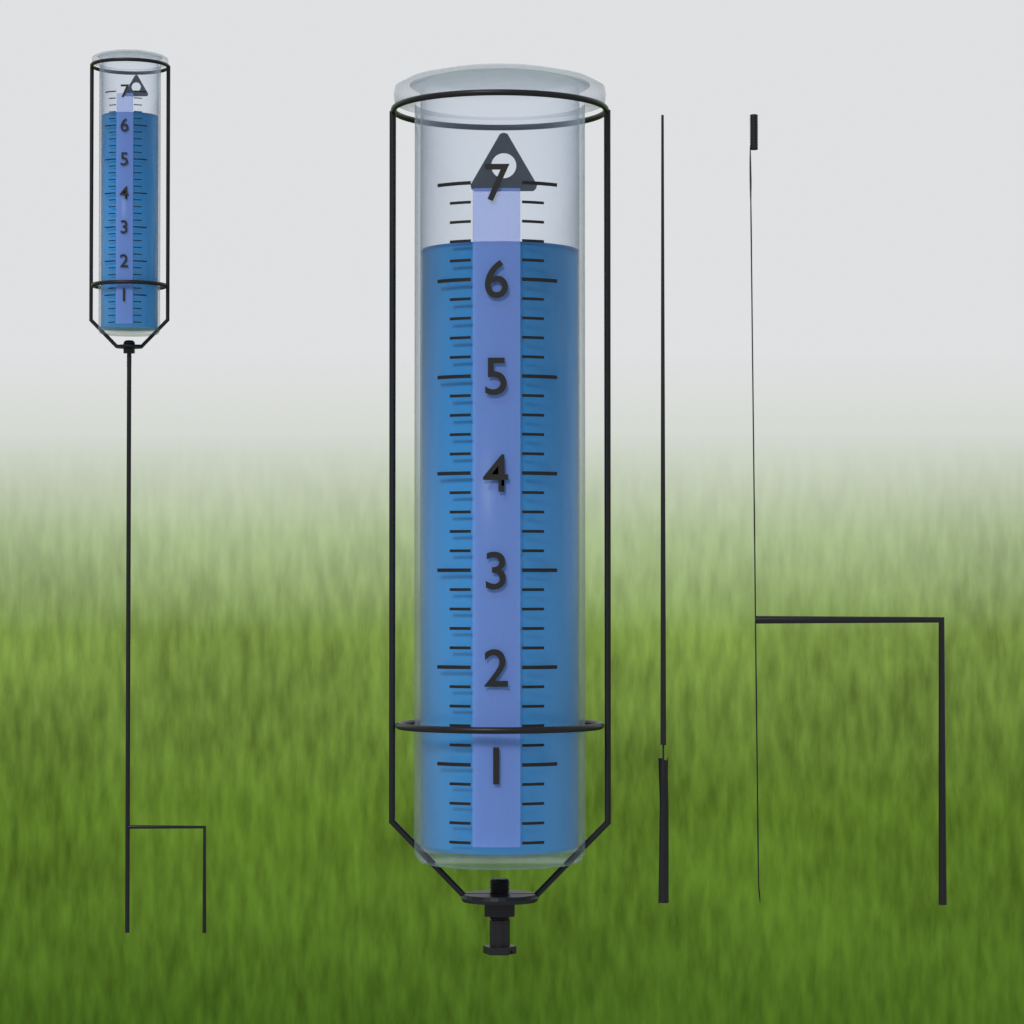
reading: 6.4 (no unit)
